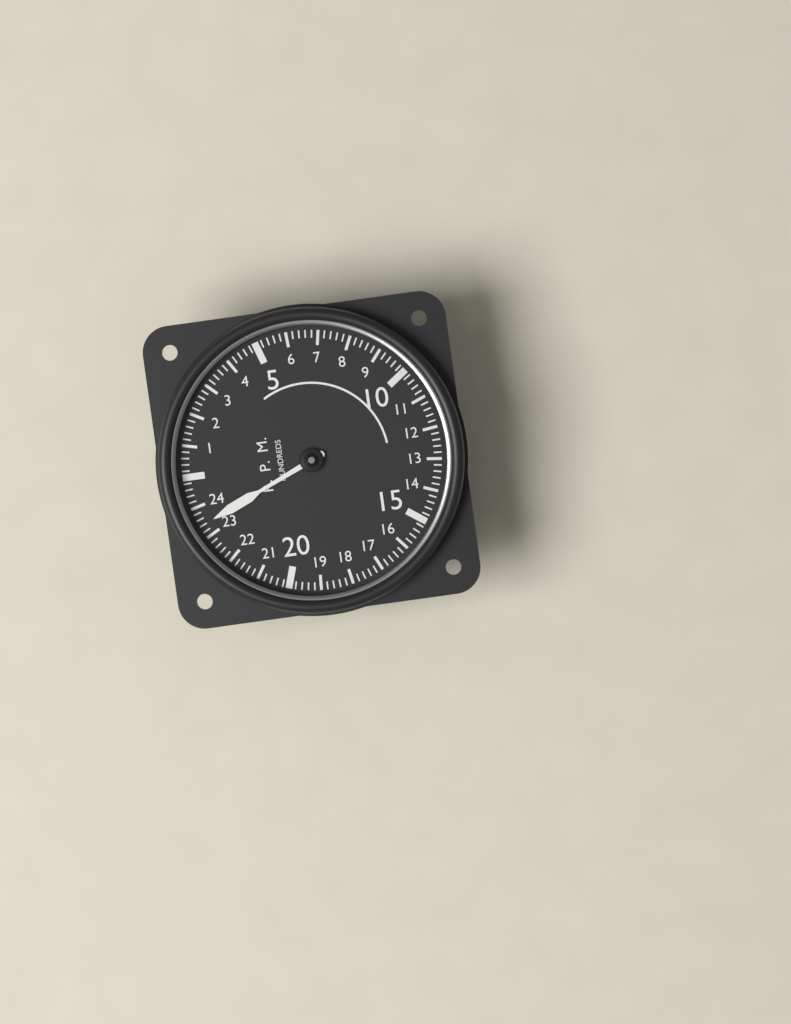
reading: 23.4 RPM x100
